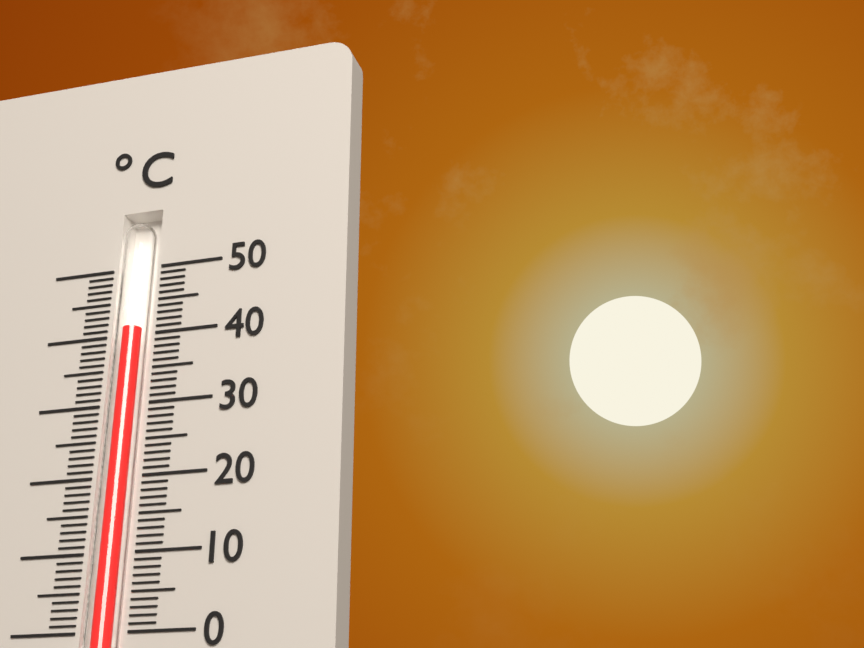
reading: 41 °C
